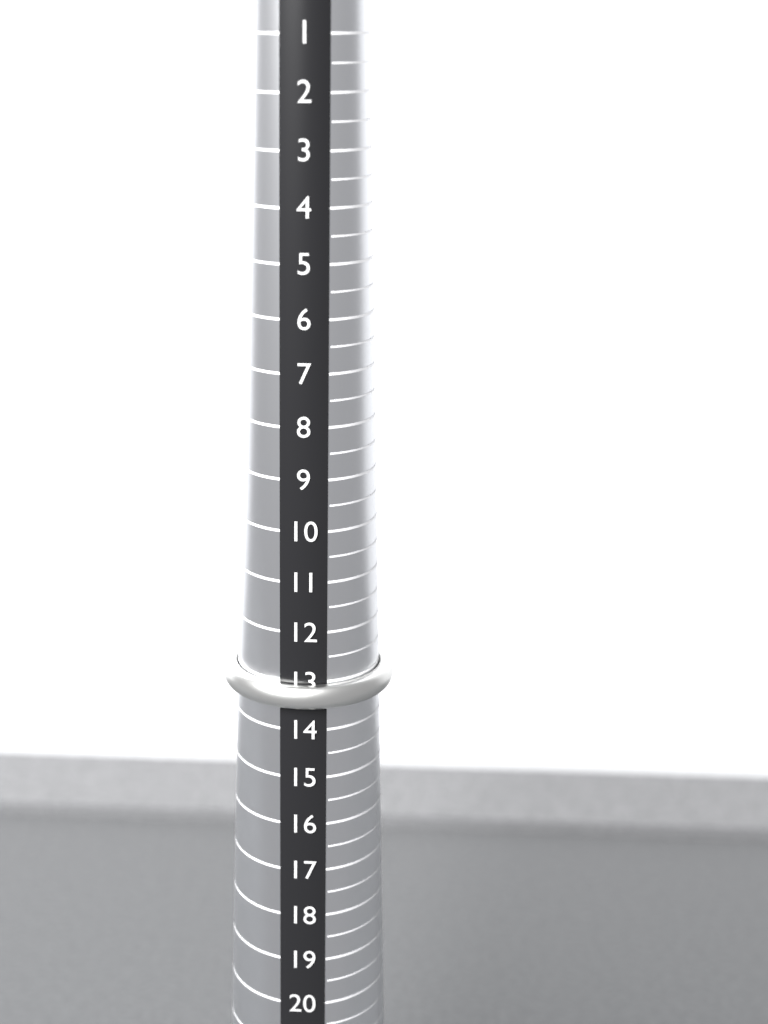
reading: 13.5 (no unit)
